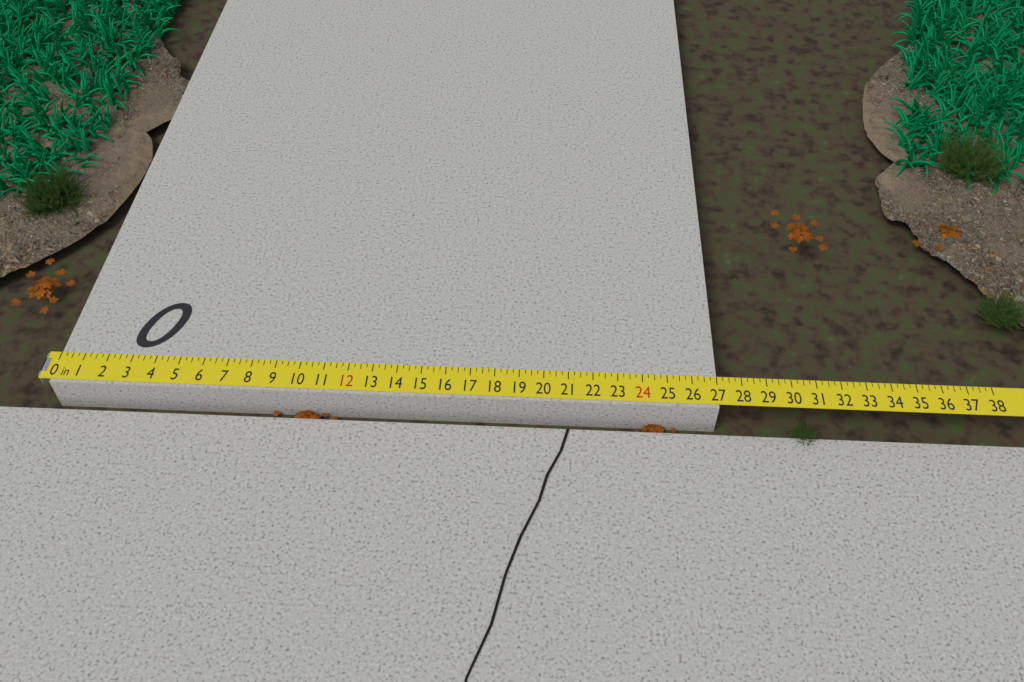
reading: 27.00 in
